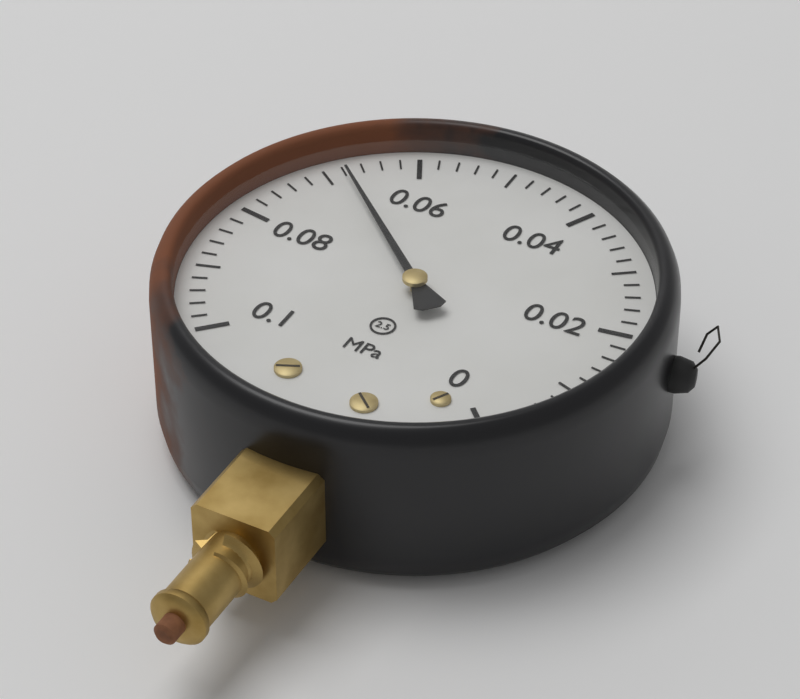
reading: 0.068 MPa
